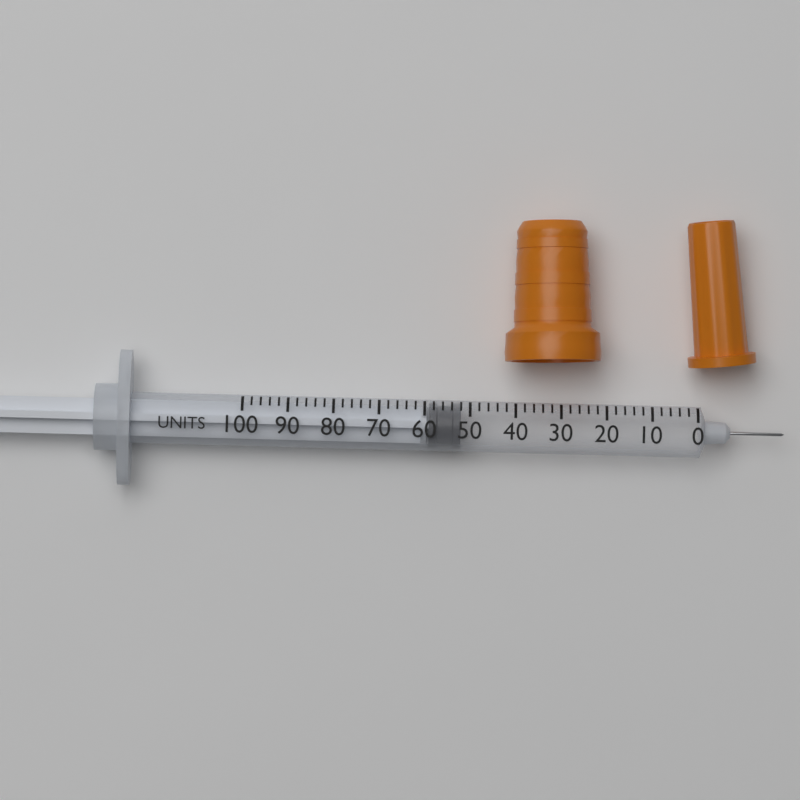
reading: 52 units
